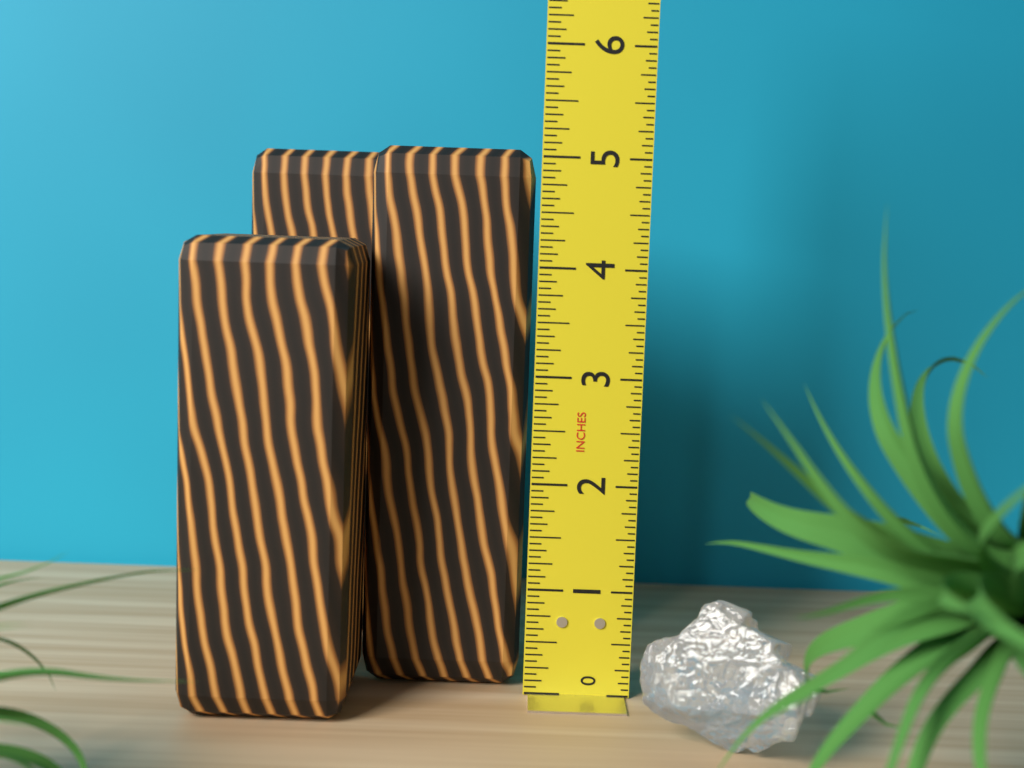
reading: 5.0625 in
